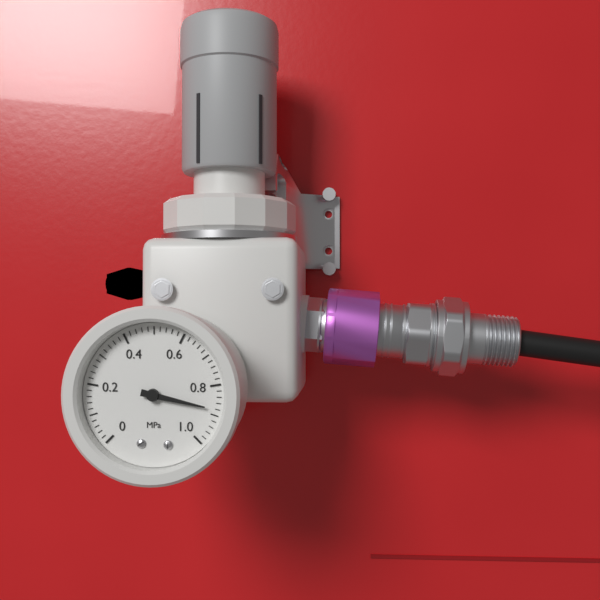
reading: 0.88 MPa
